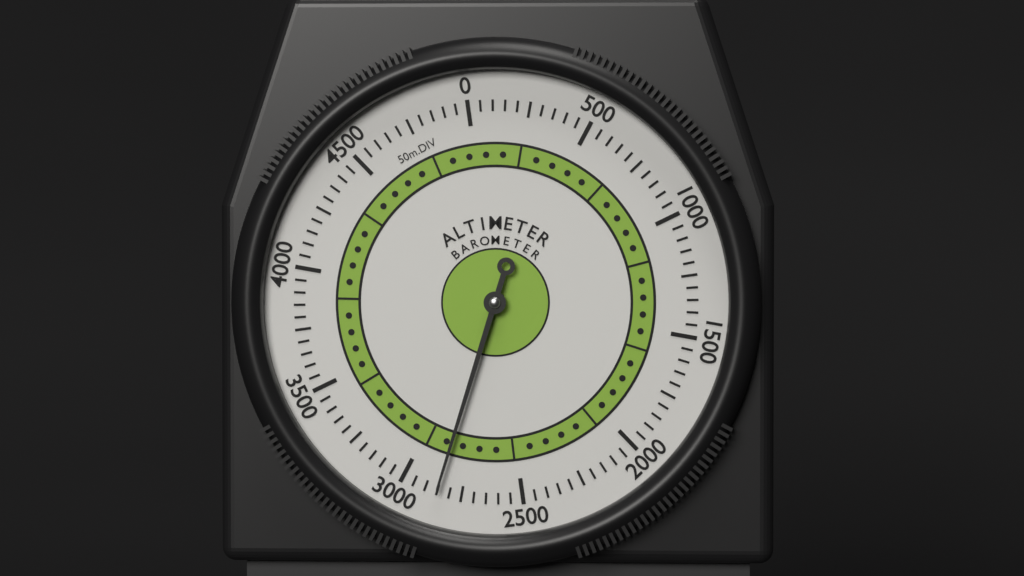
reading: 2850 m
